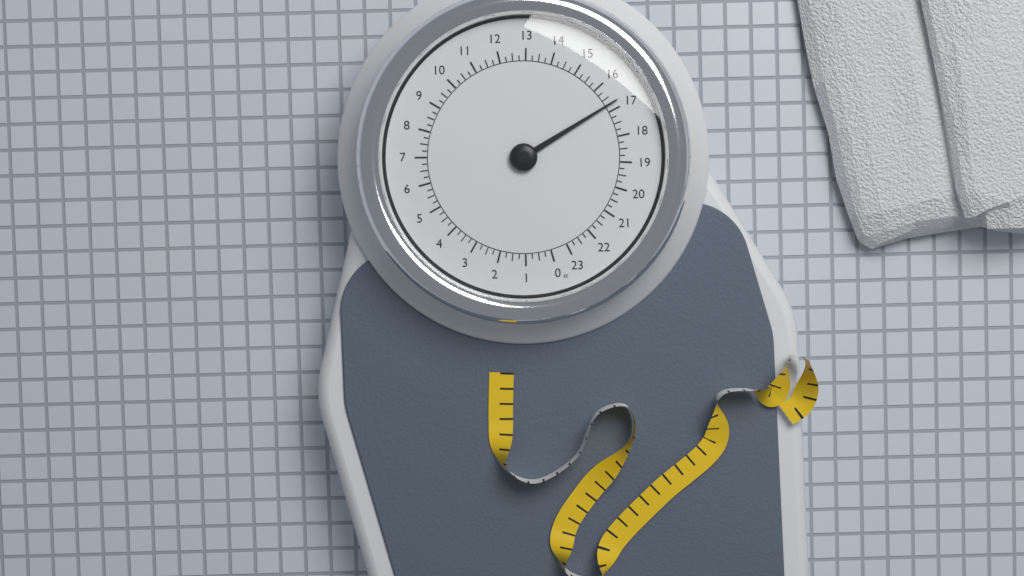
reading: 16.75 st
